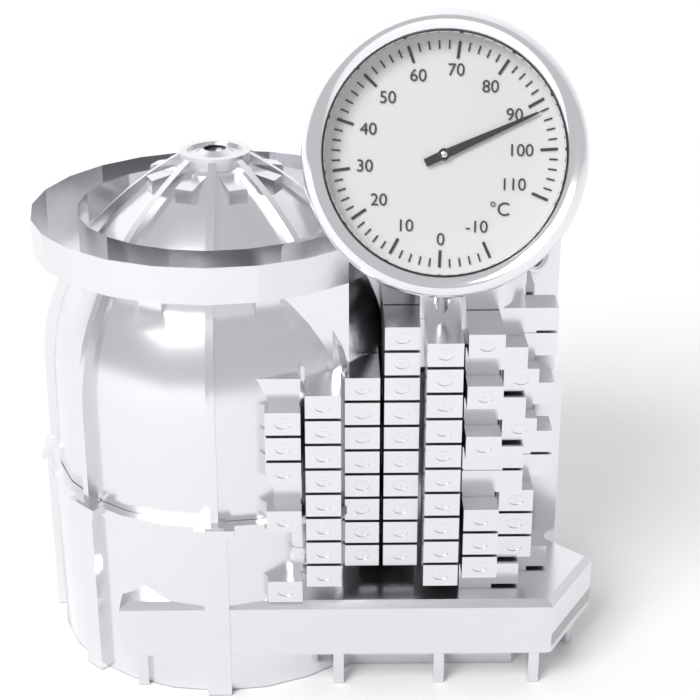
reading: 92 °C
